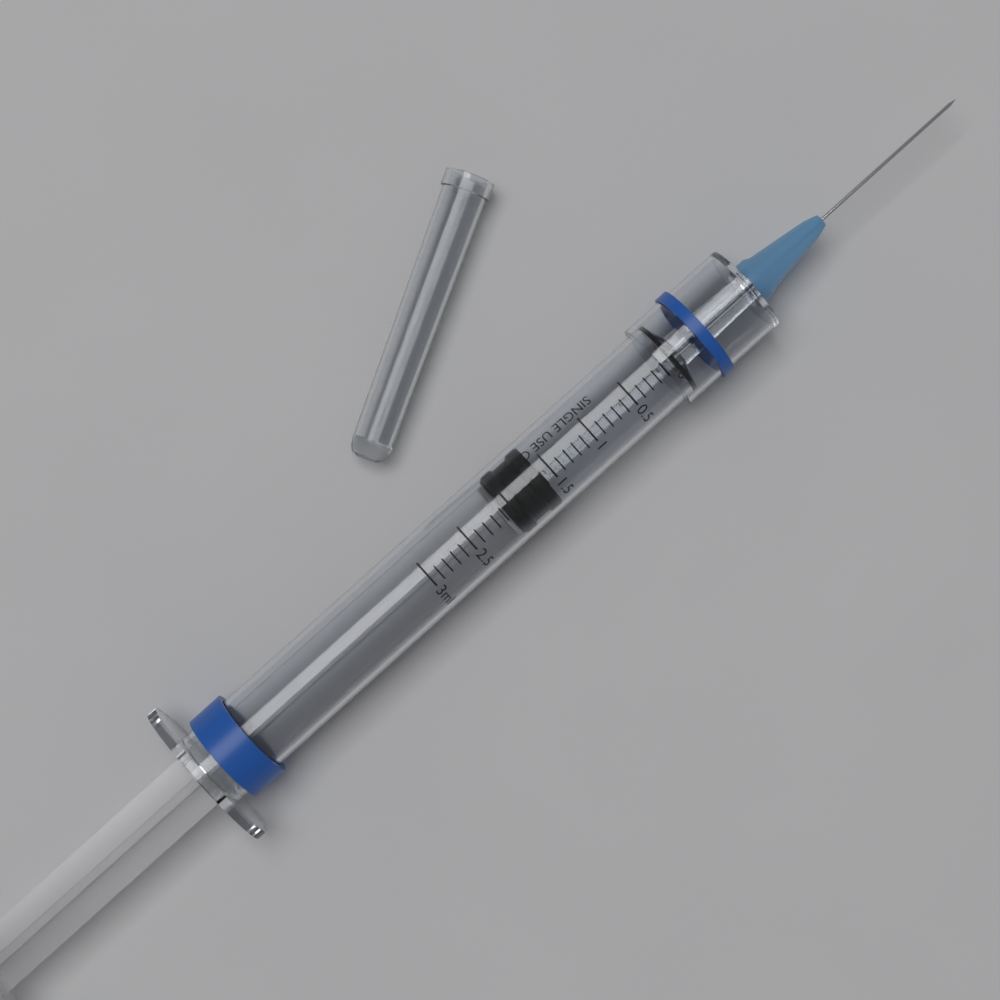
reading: 1.6 ml
